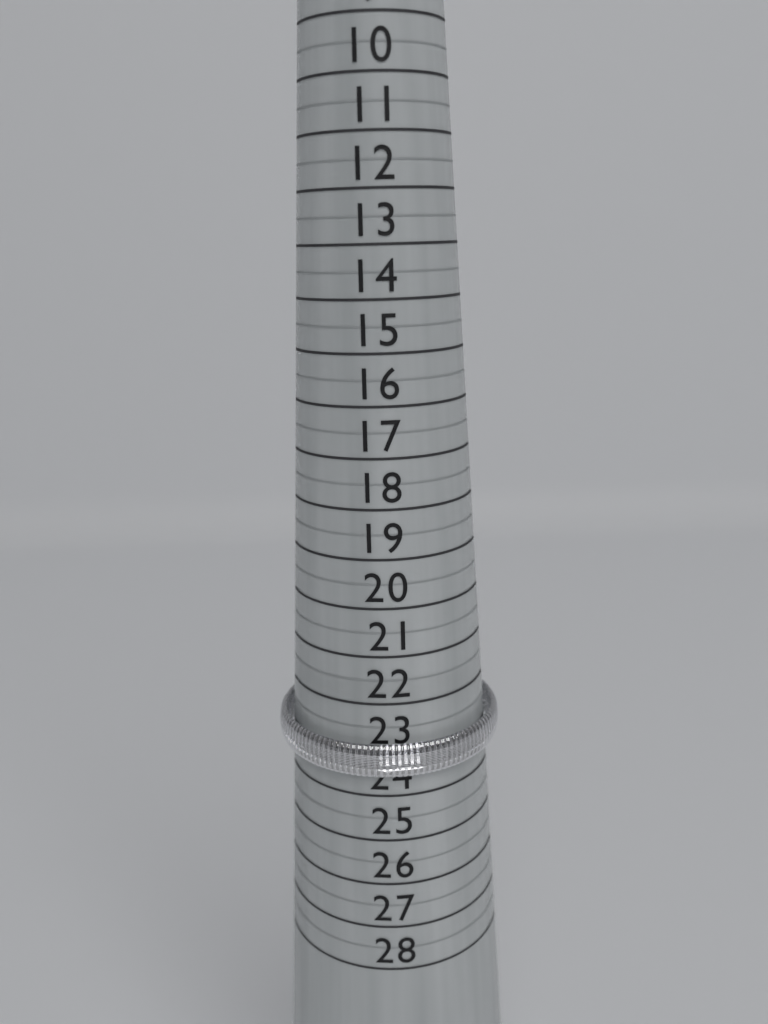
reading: 23.5 (no unit)
